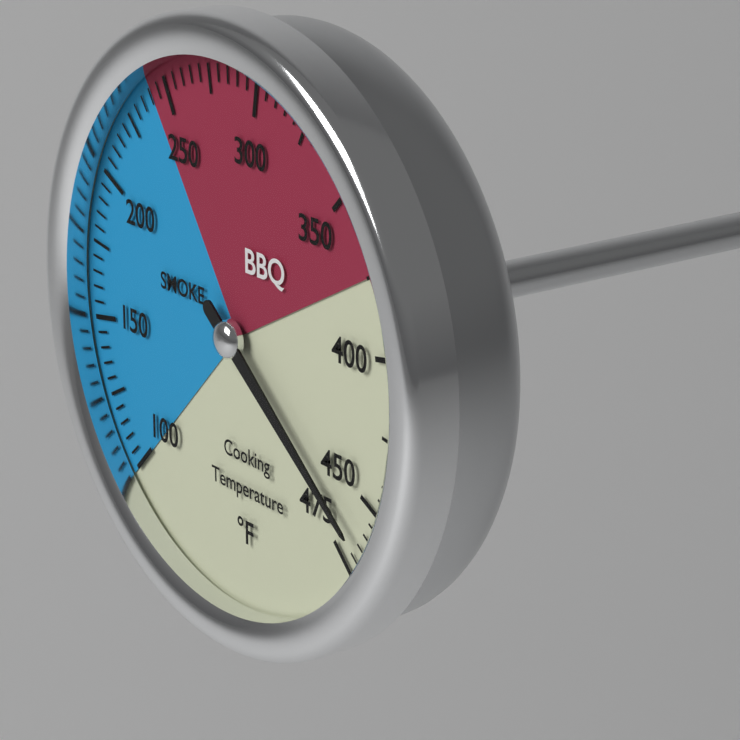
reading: 465 °F
